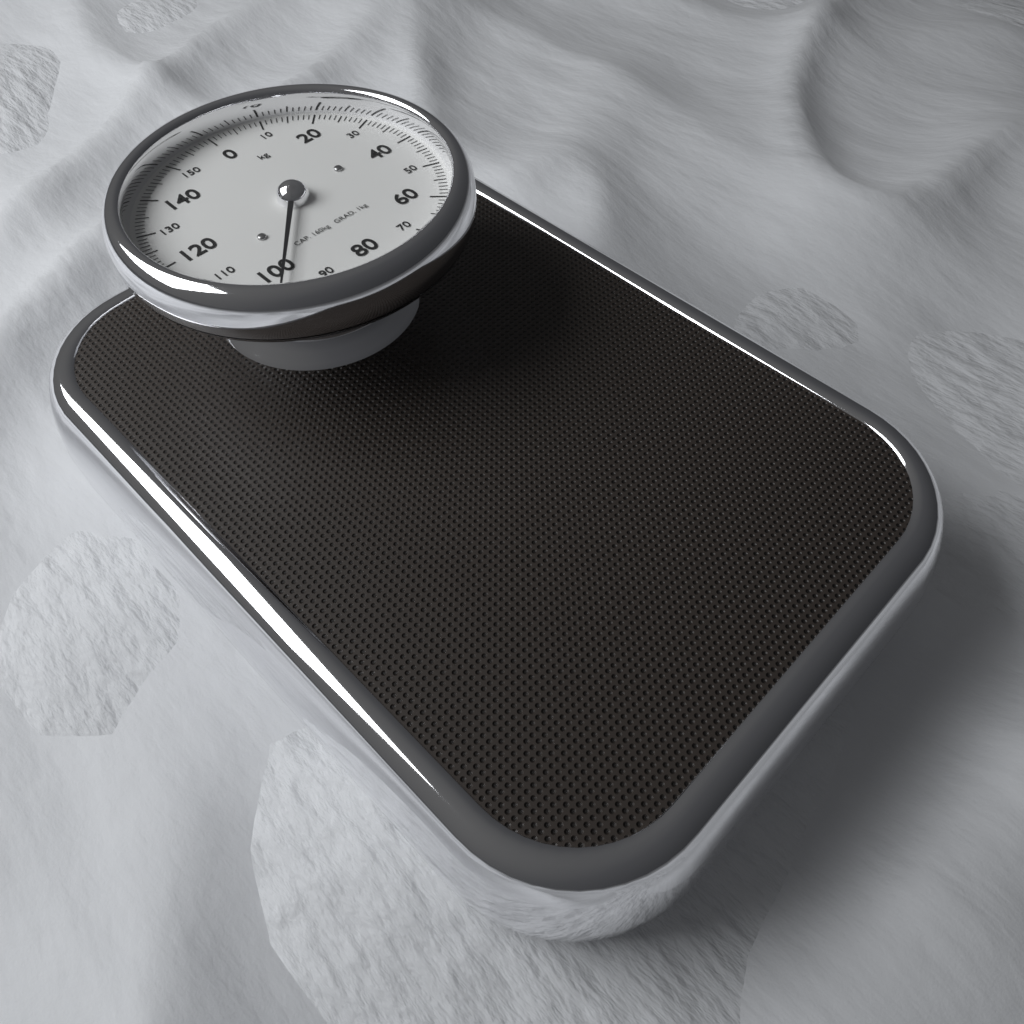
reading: 98 kg
